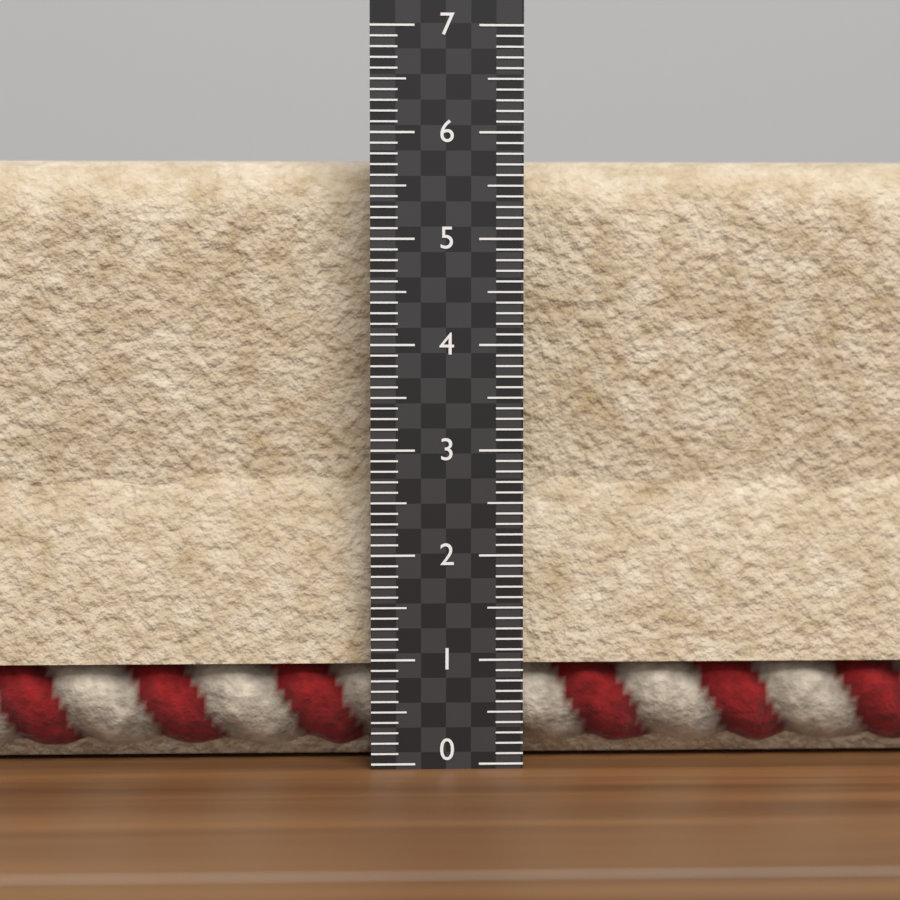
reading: 5.8 (no unit)
